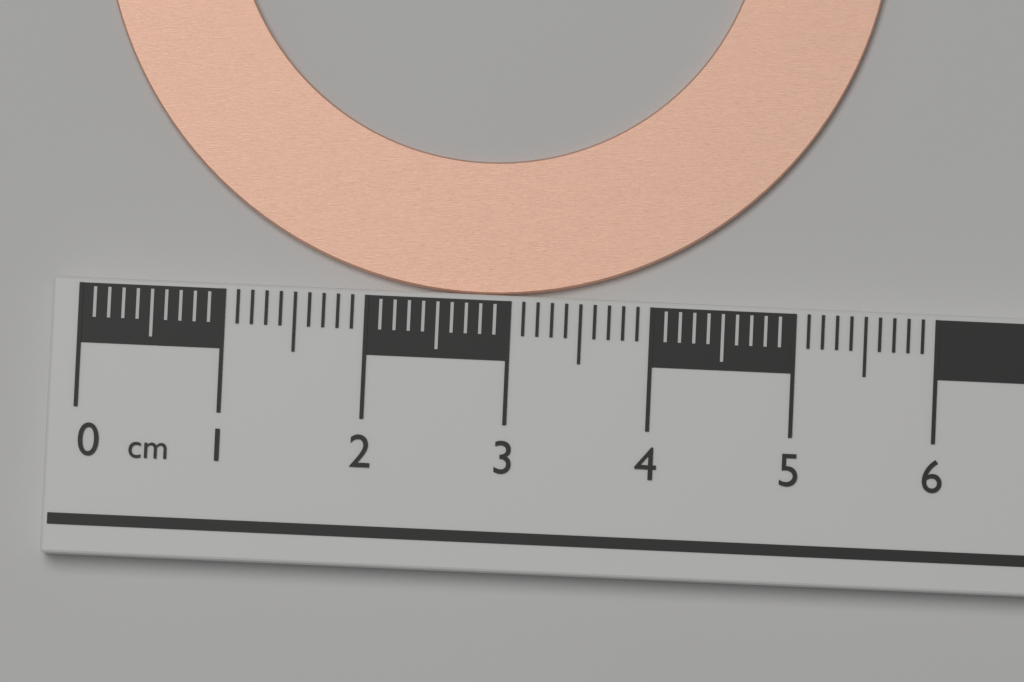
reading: 5.6 cm
